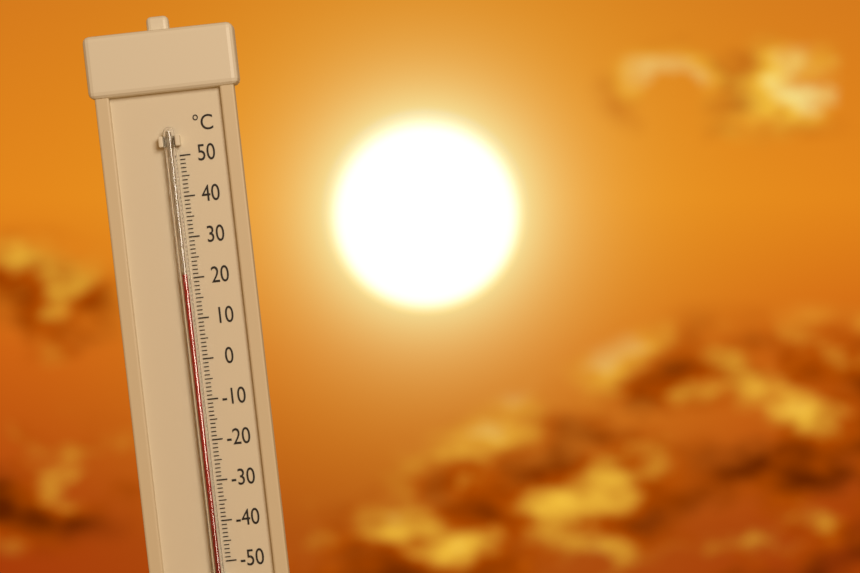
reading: 21 °C
